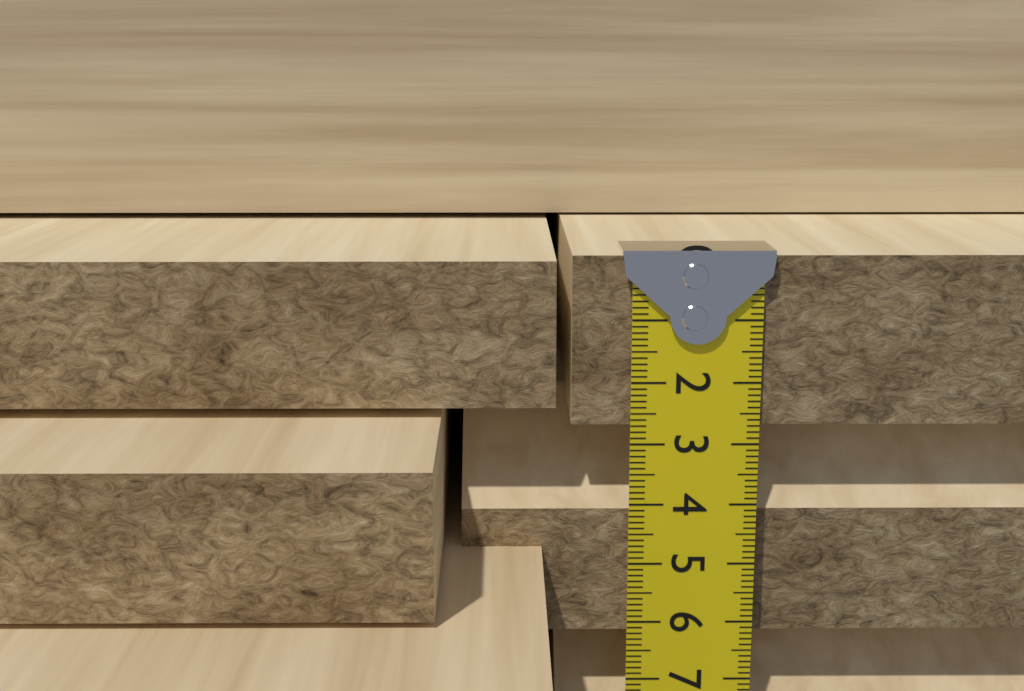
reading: 2.7 cm
